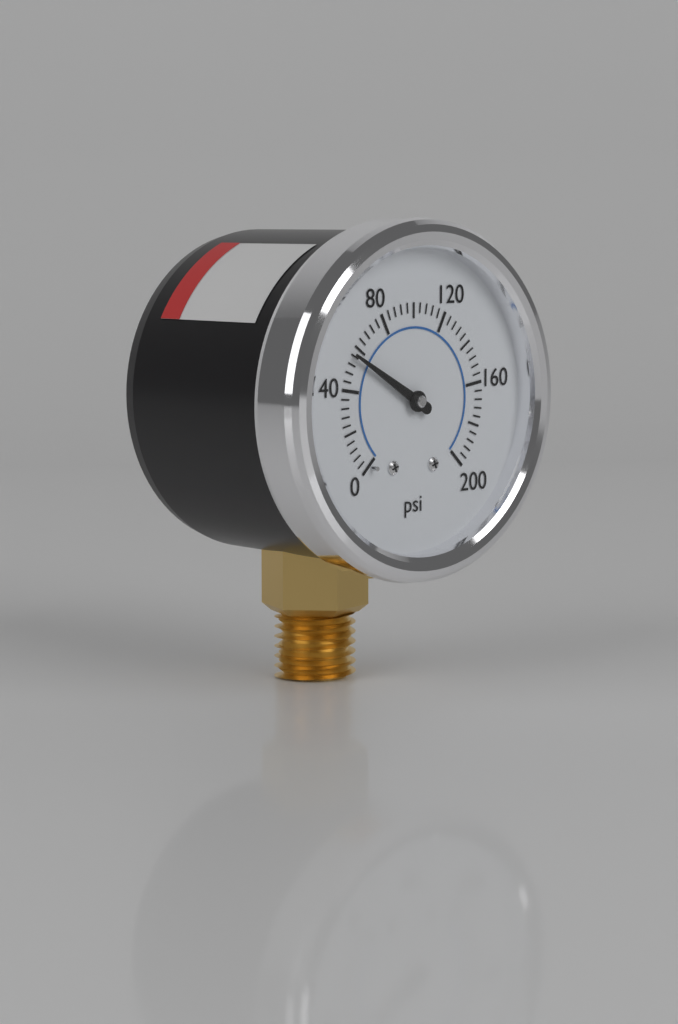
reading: 56 psi
